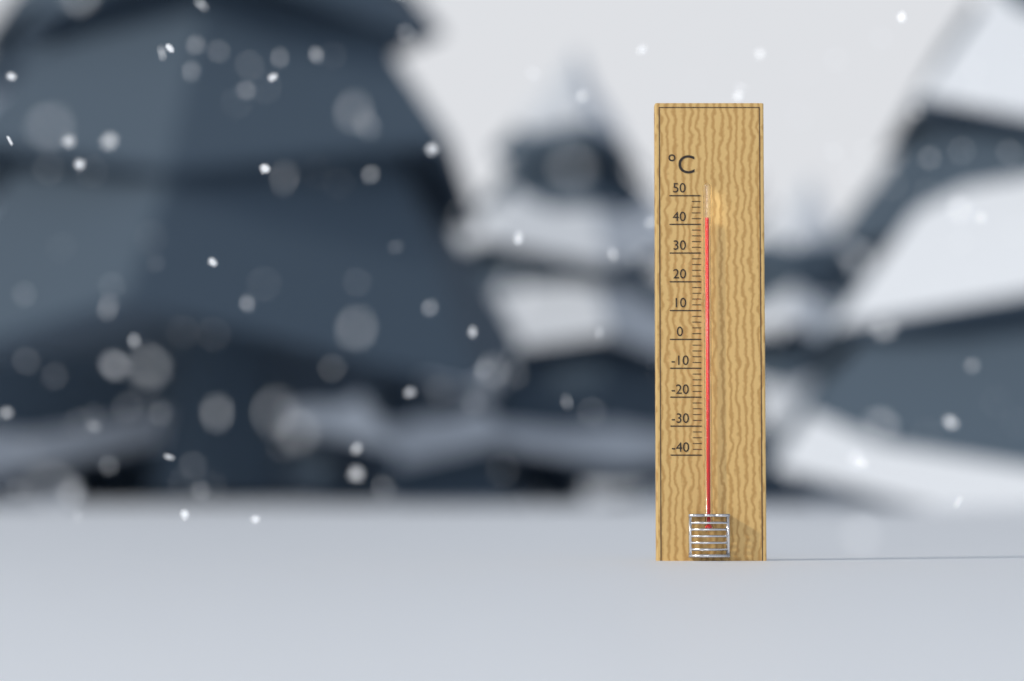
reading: 42 °C
